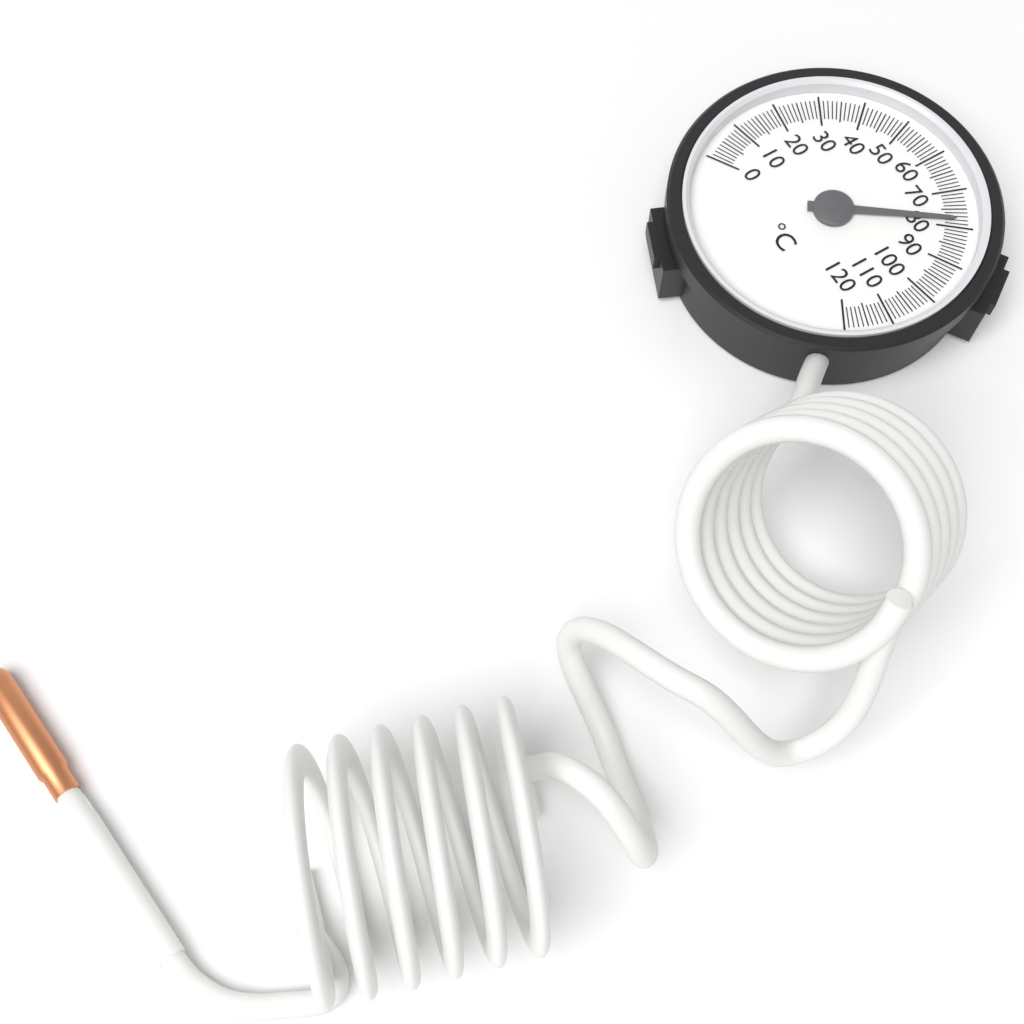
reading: 78 °C
